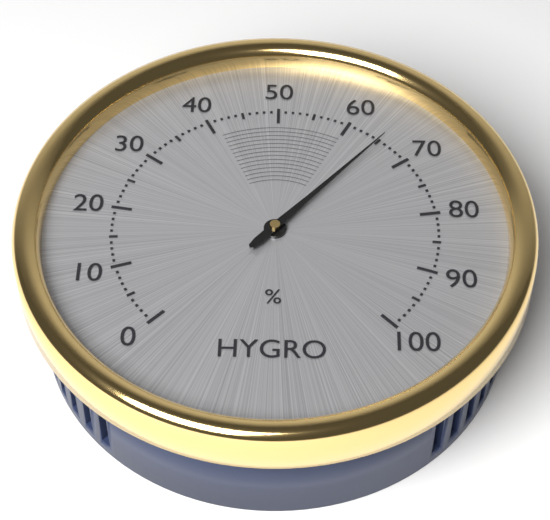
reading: 65 %
